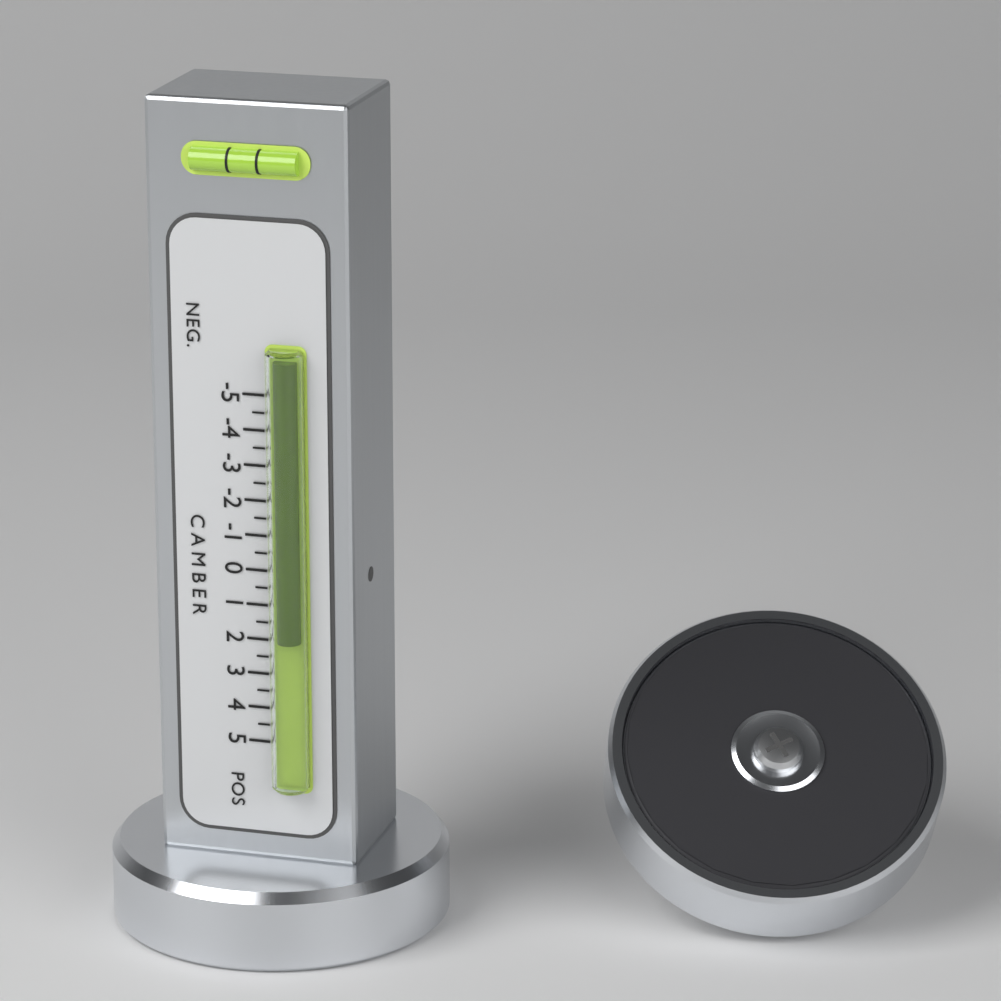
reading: 2.0 (no unit)
